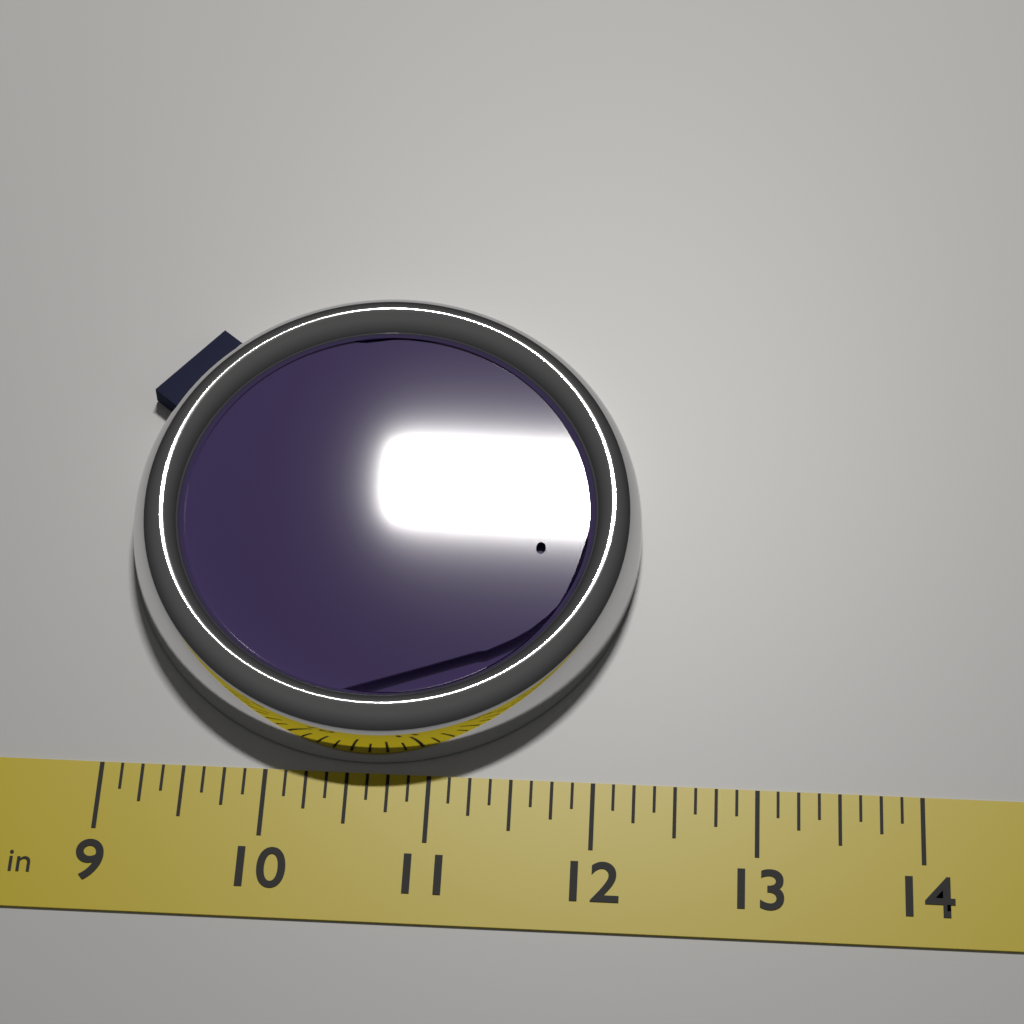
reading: 12.250 in
